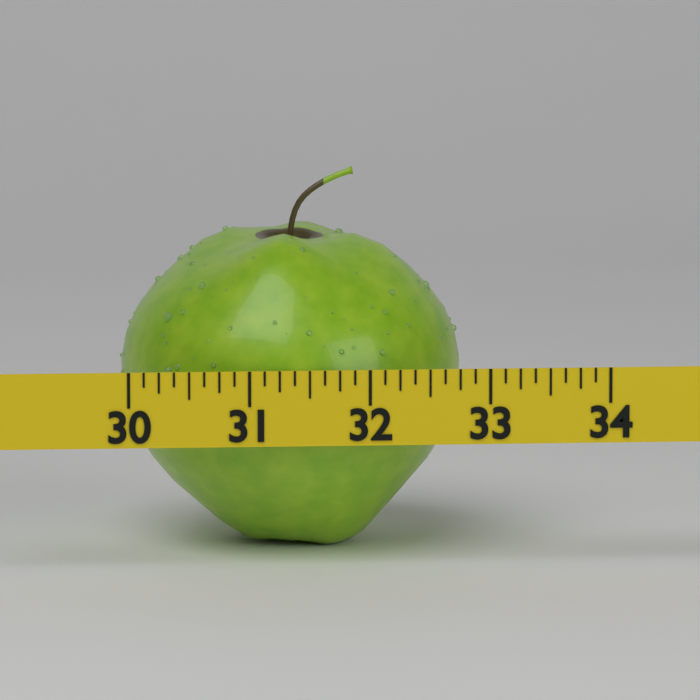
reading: 32.875 (no unit)
